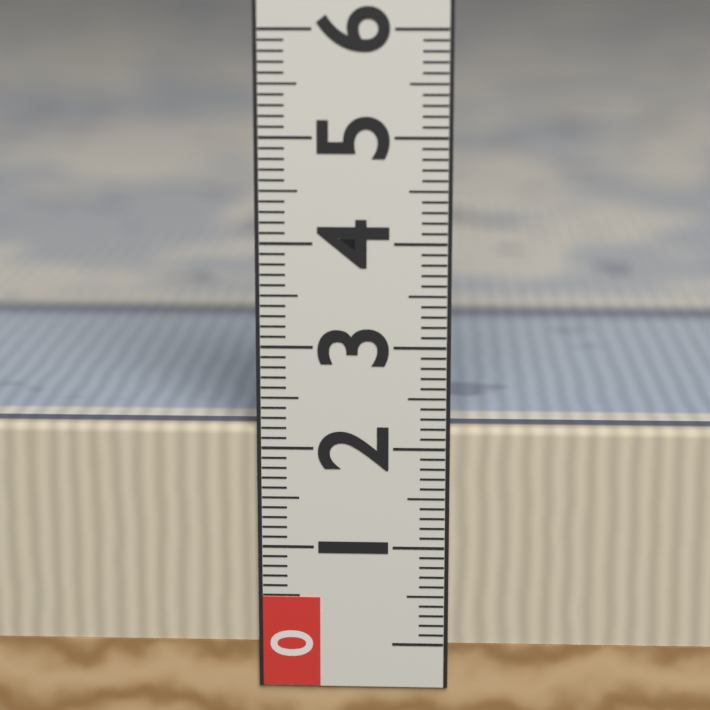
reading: 2.2 (no unit)
